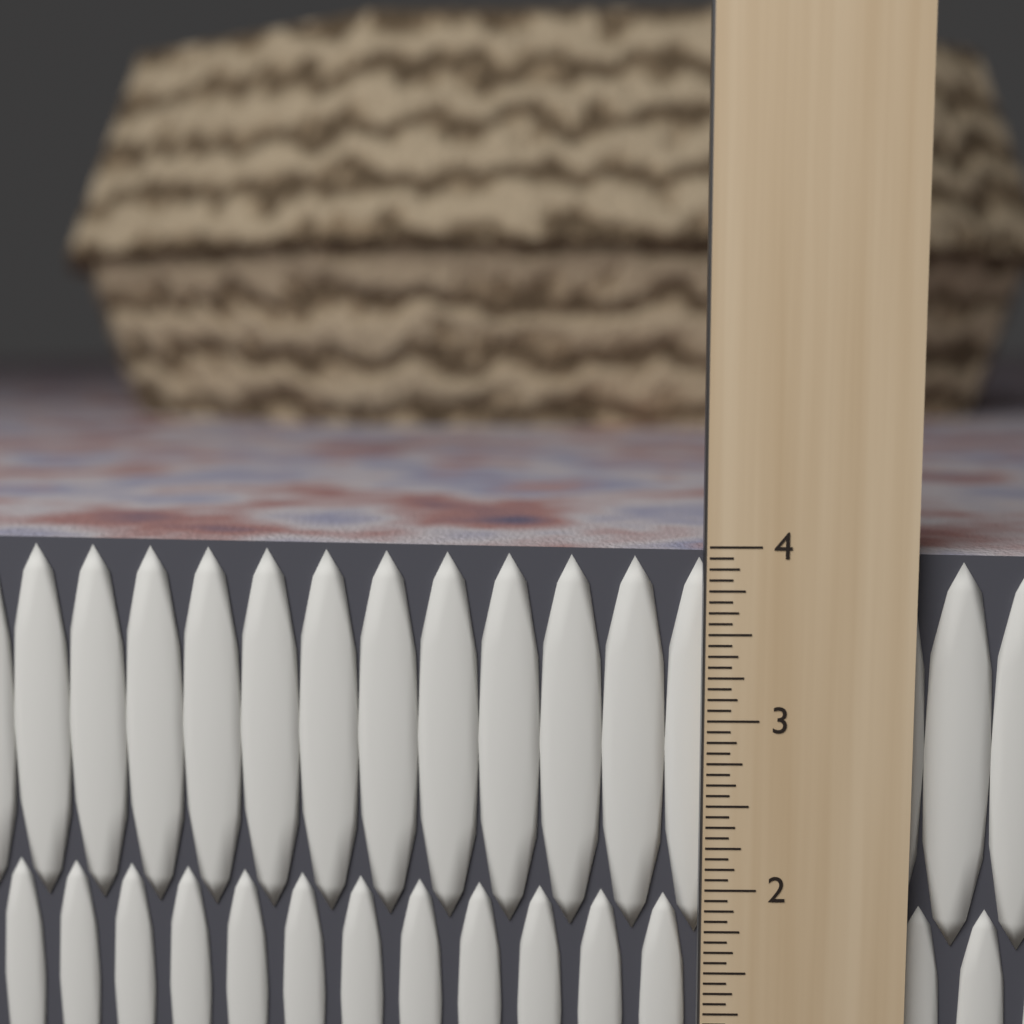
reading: 3.9375 in
